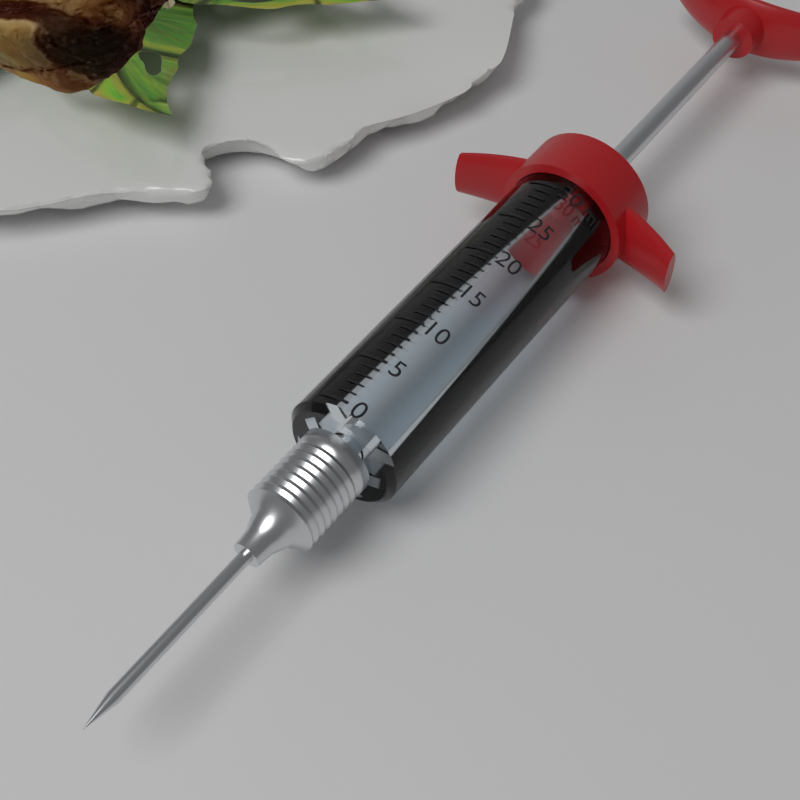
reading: 28 ml
